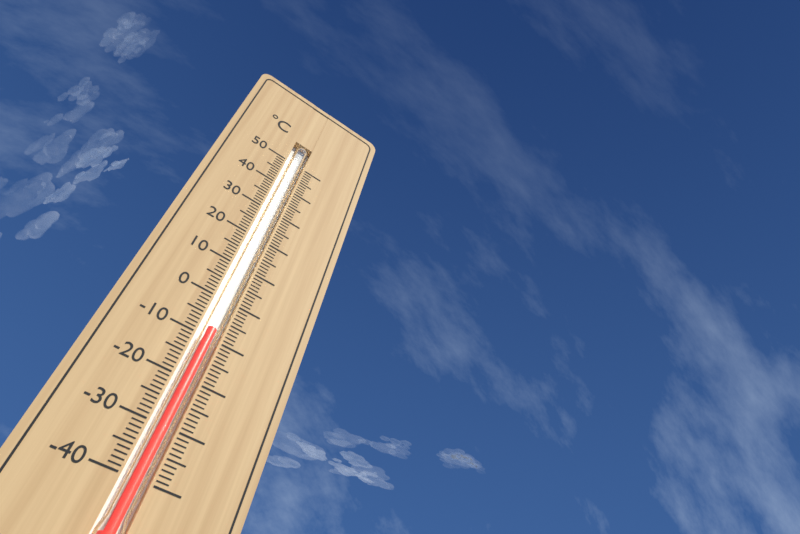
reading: -8 °C
